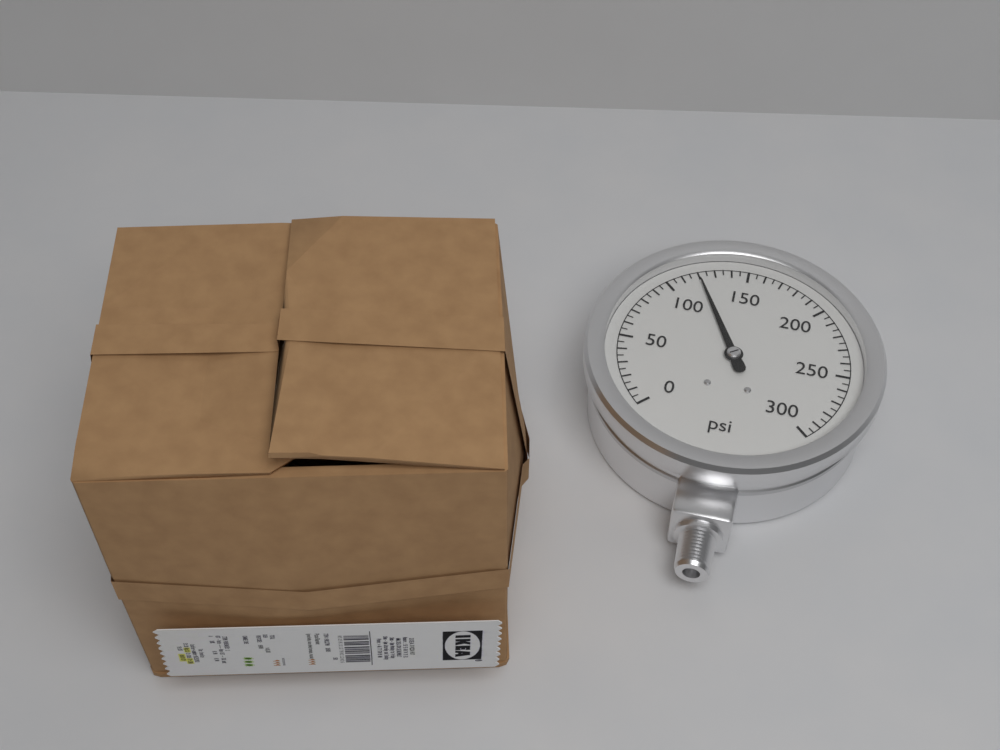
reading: 120 psi
